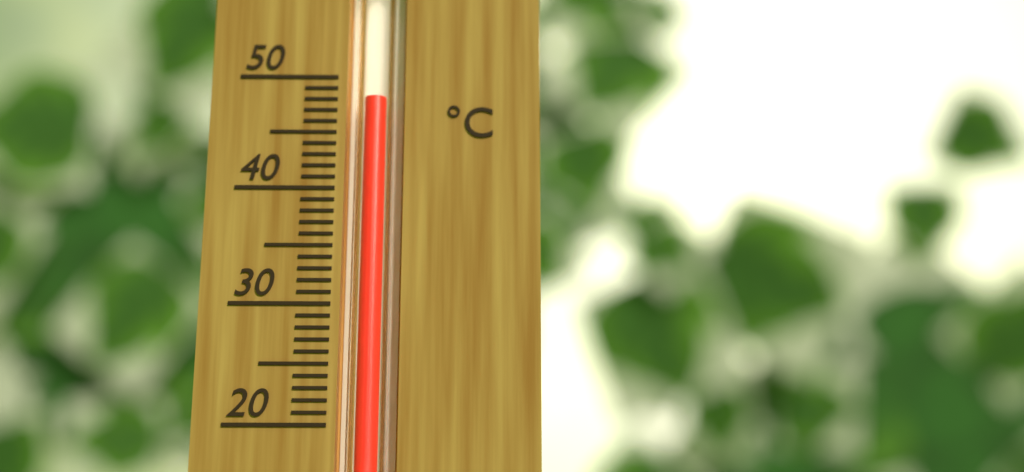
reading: 48 °C
